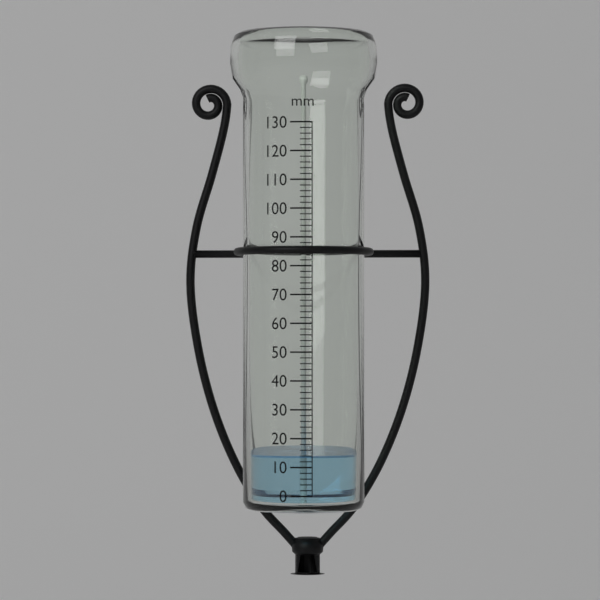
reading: 14 mm
